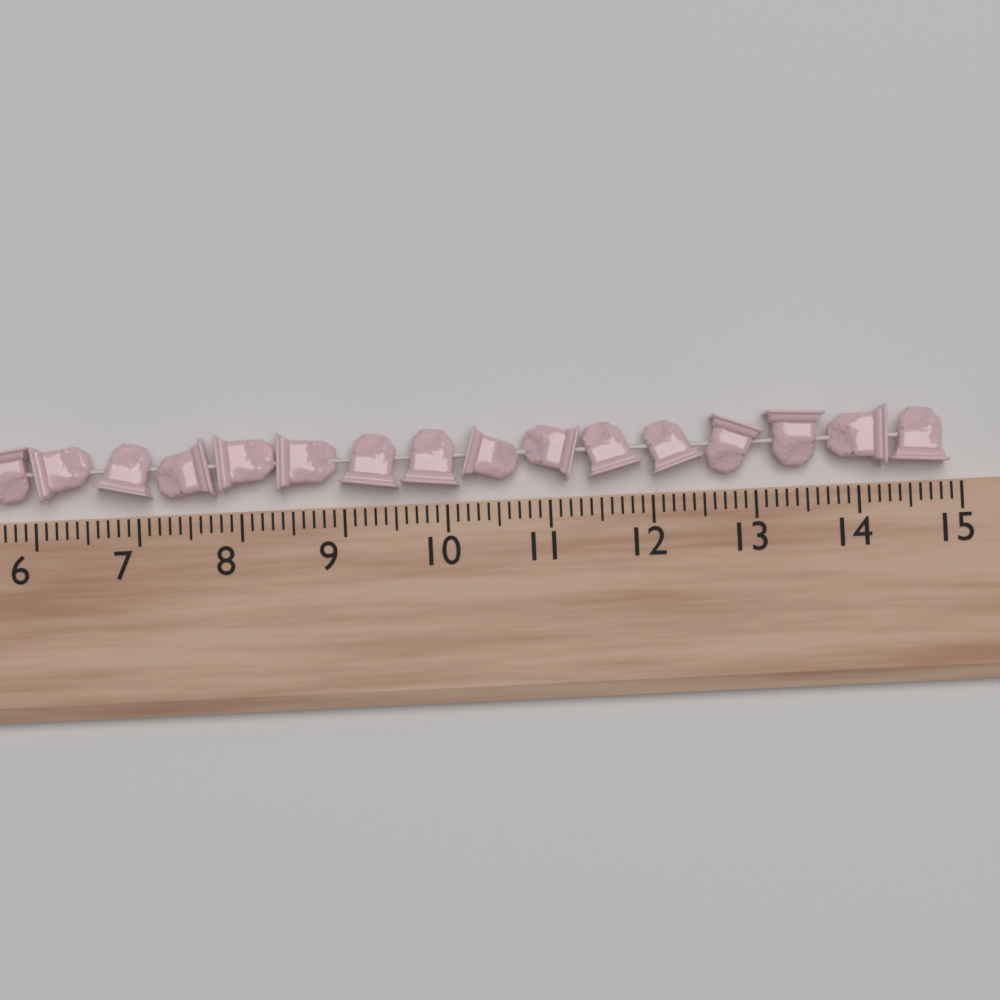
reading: 14.9 (no unit)
